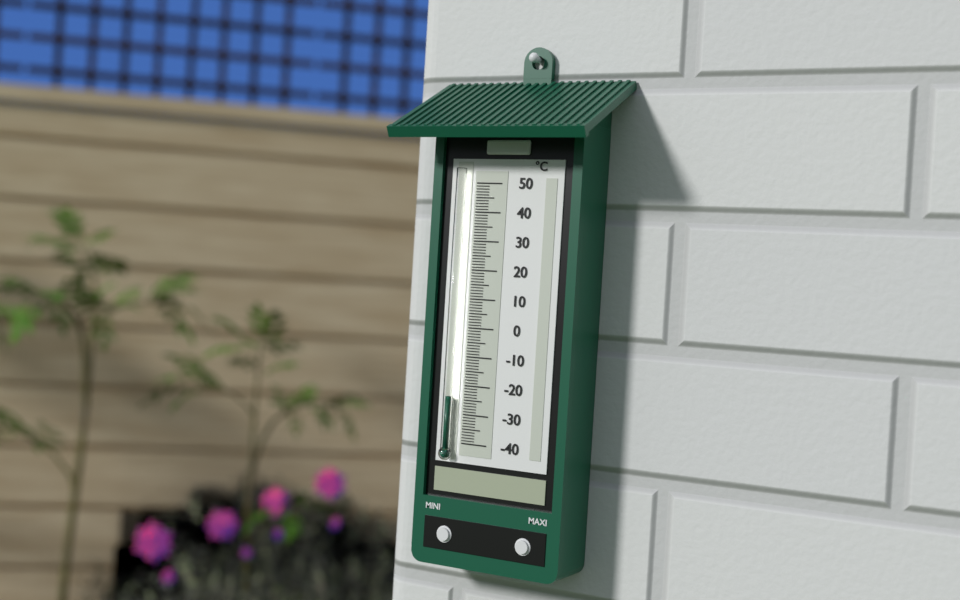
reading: -24 °C
